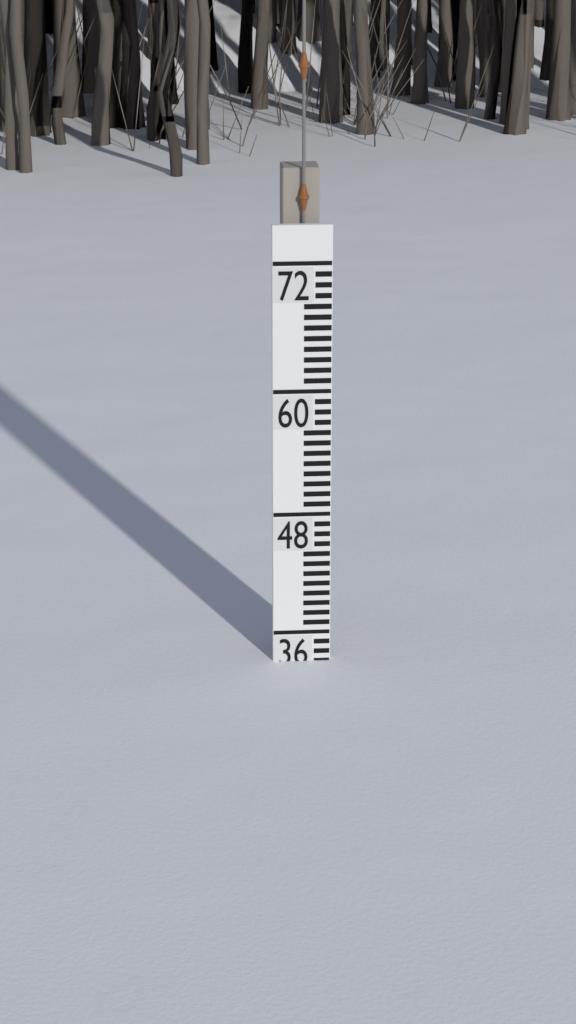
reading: 33 (no unit)
